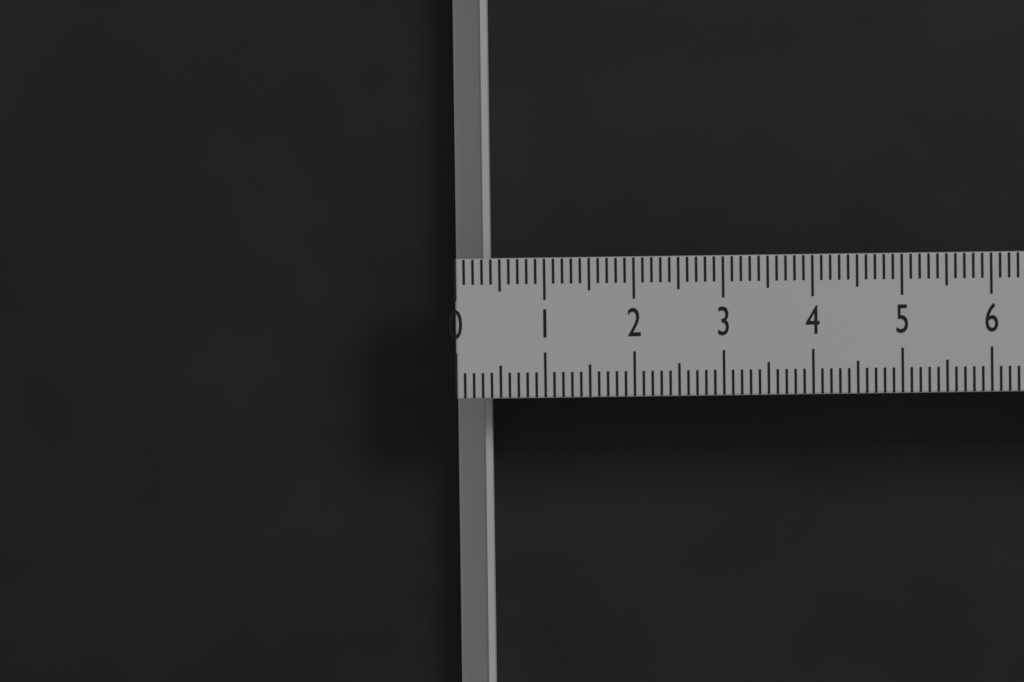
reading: 0.4 (no unit)
